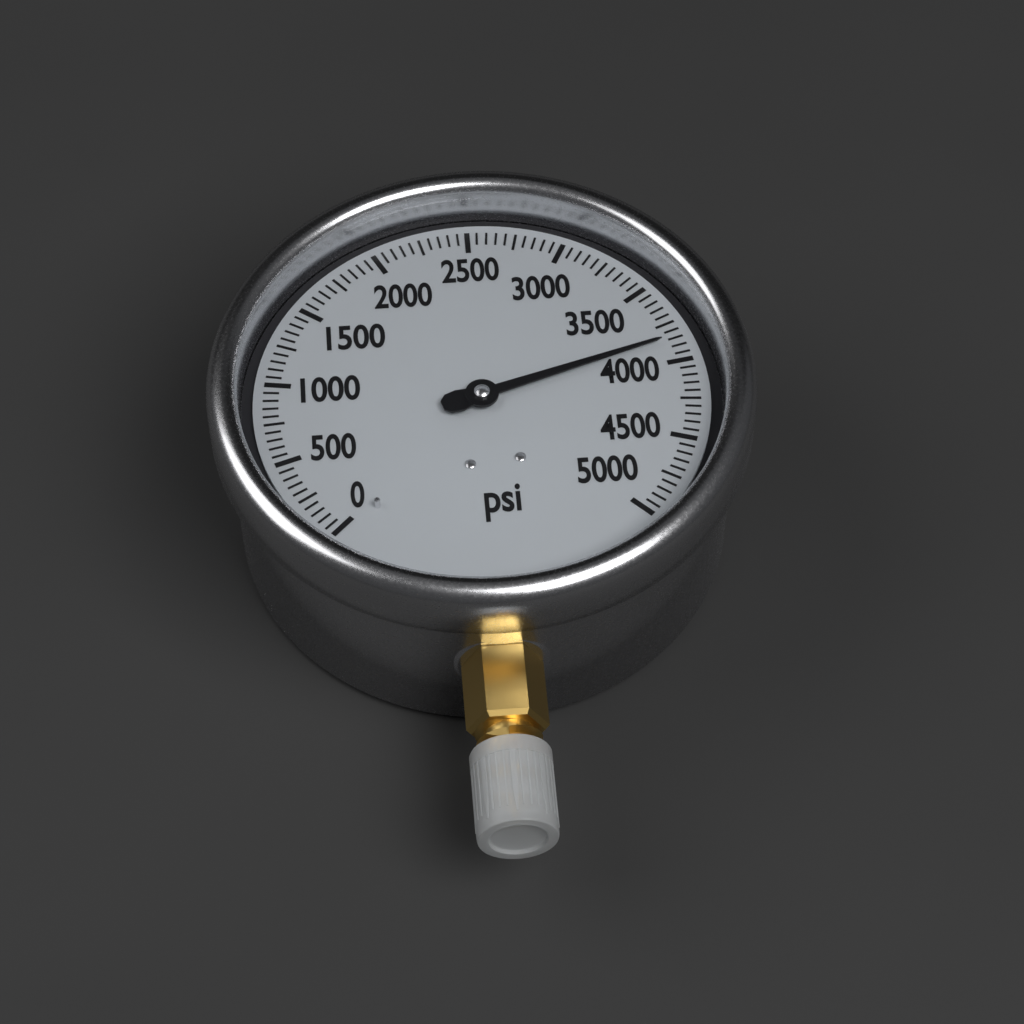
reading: 3850 psi
